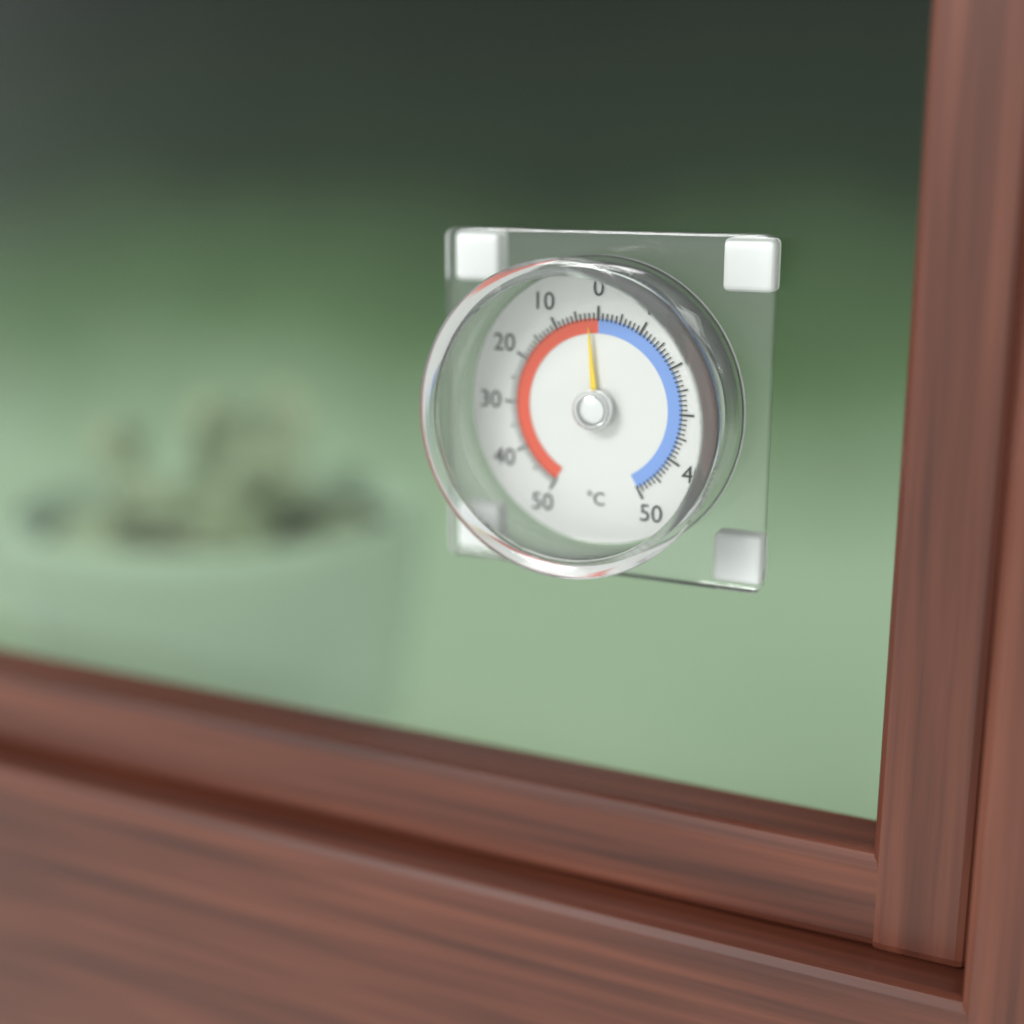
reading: 2 °C
